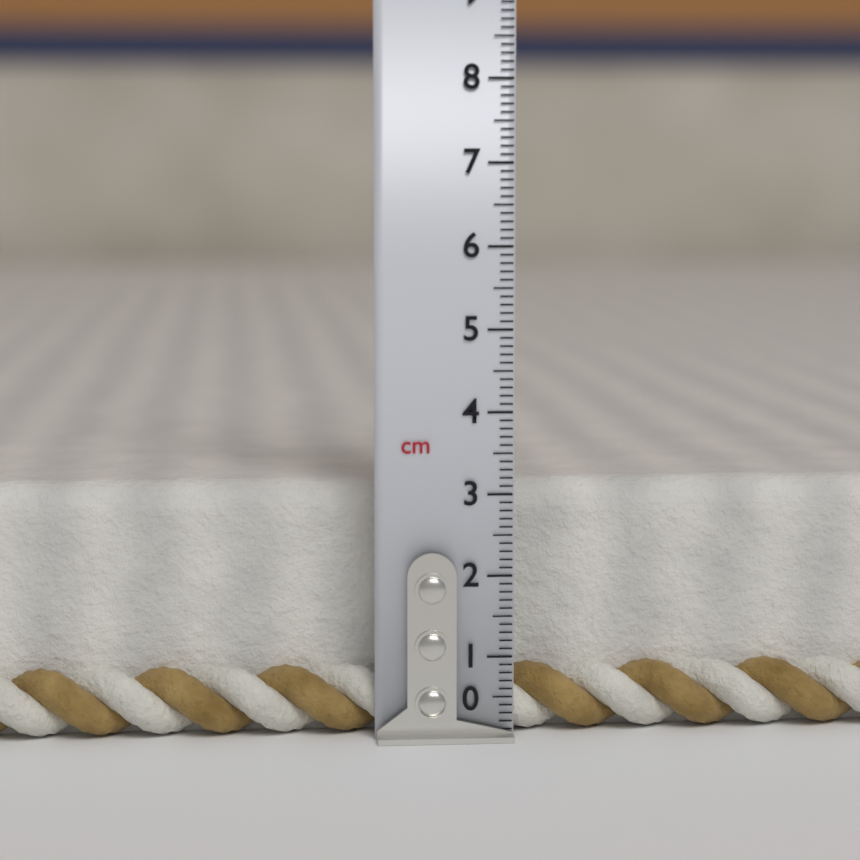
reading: 3.1 cm
